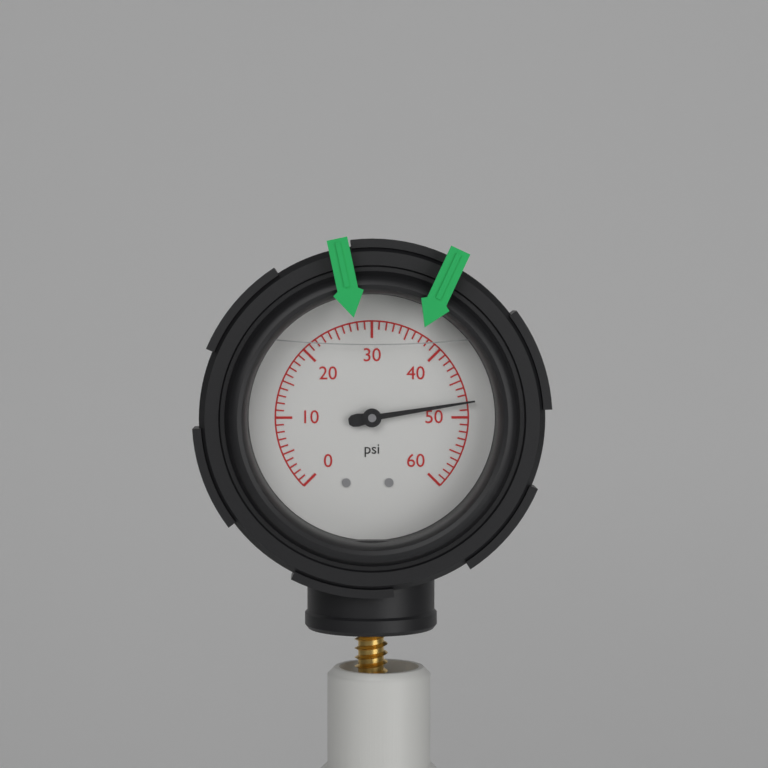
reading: 48 psi
